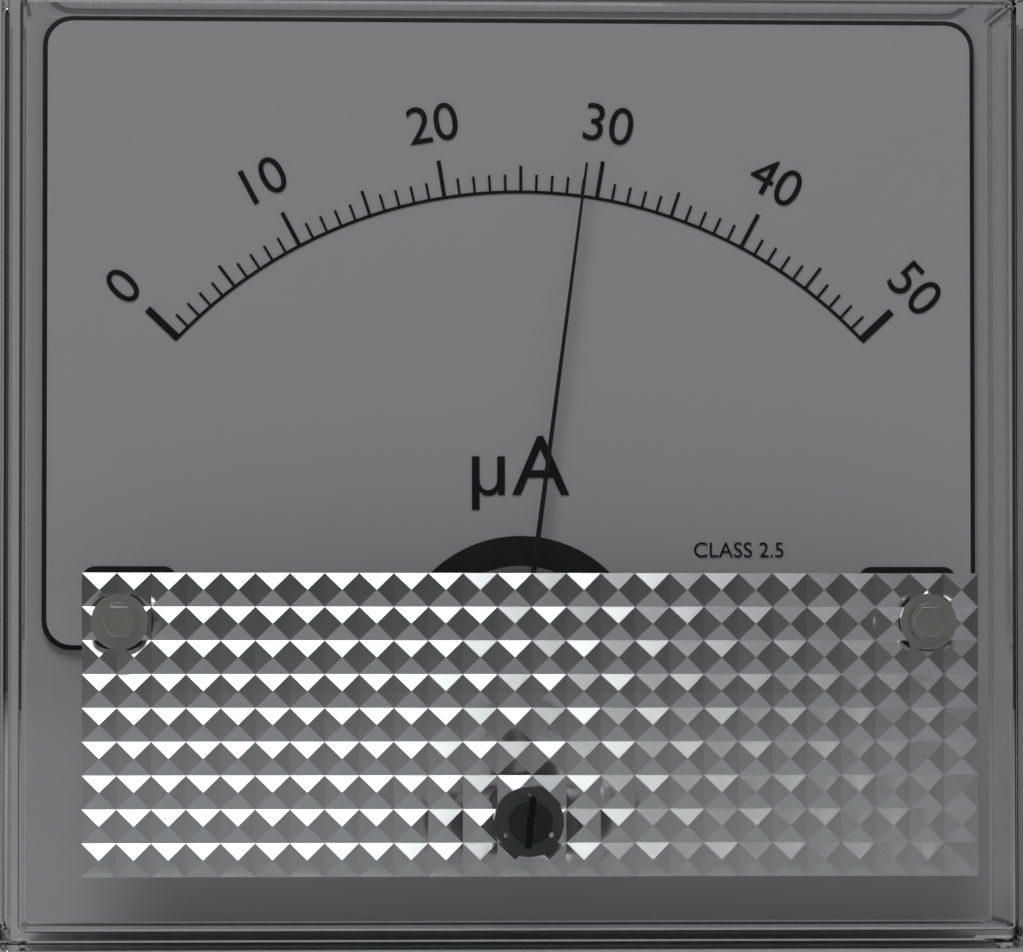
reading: 29 µA
